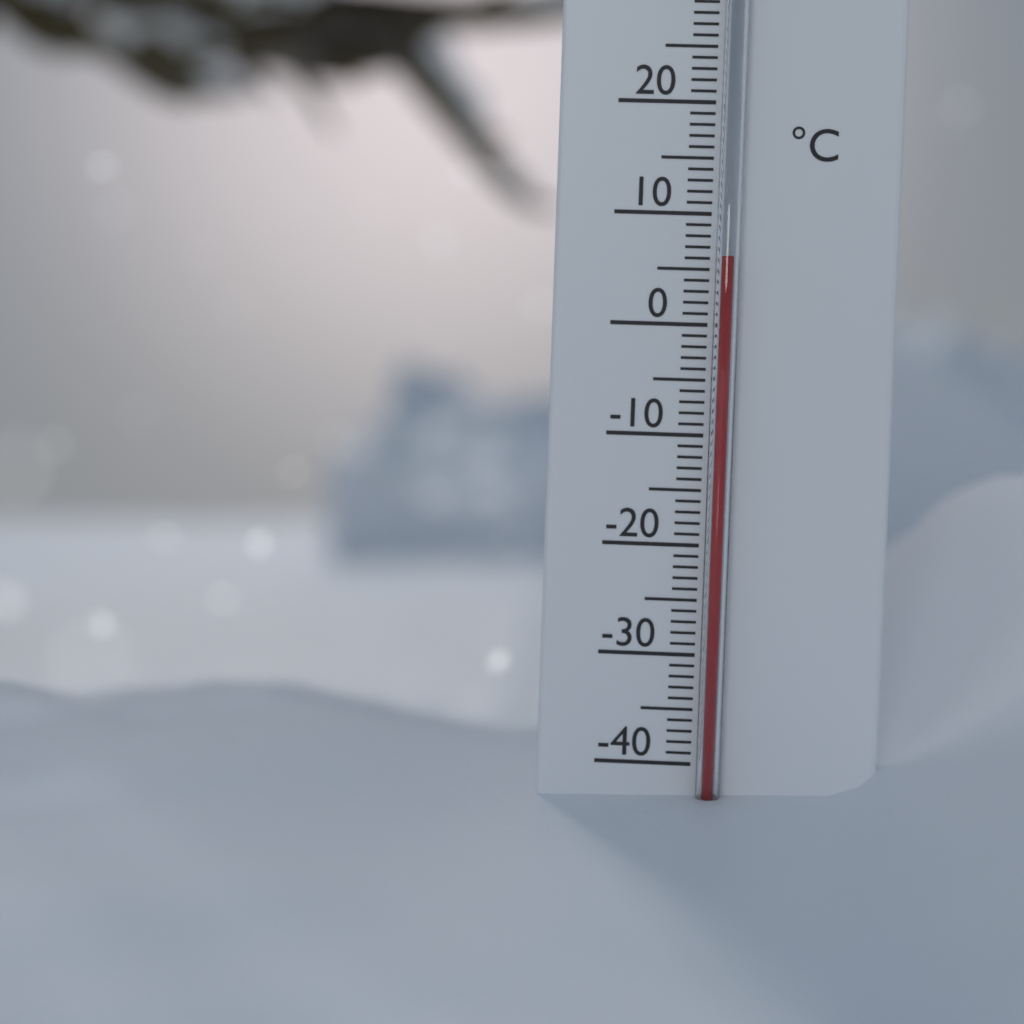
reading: 6 °C
